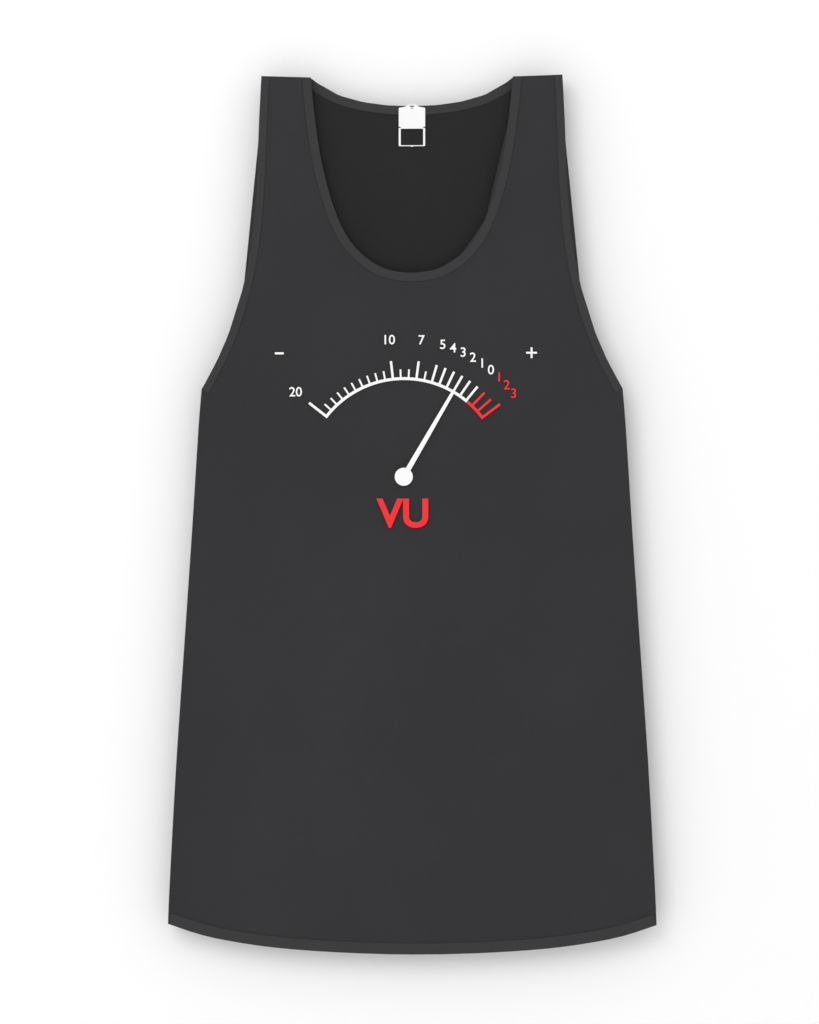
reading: -2 VU
